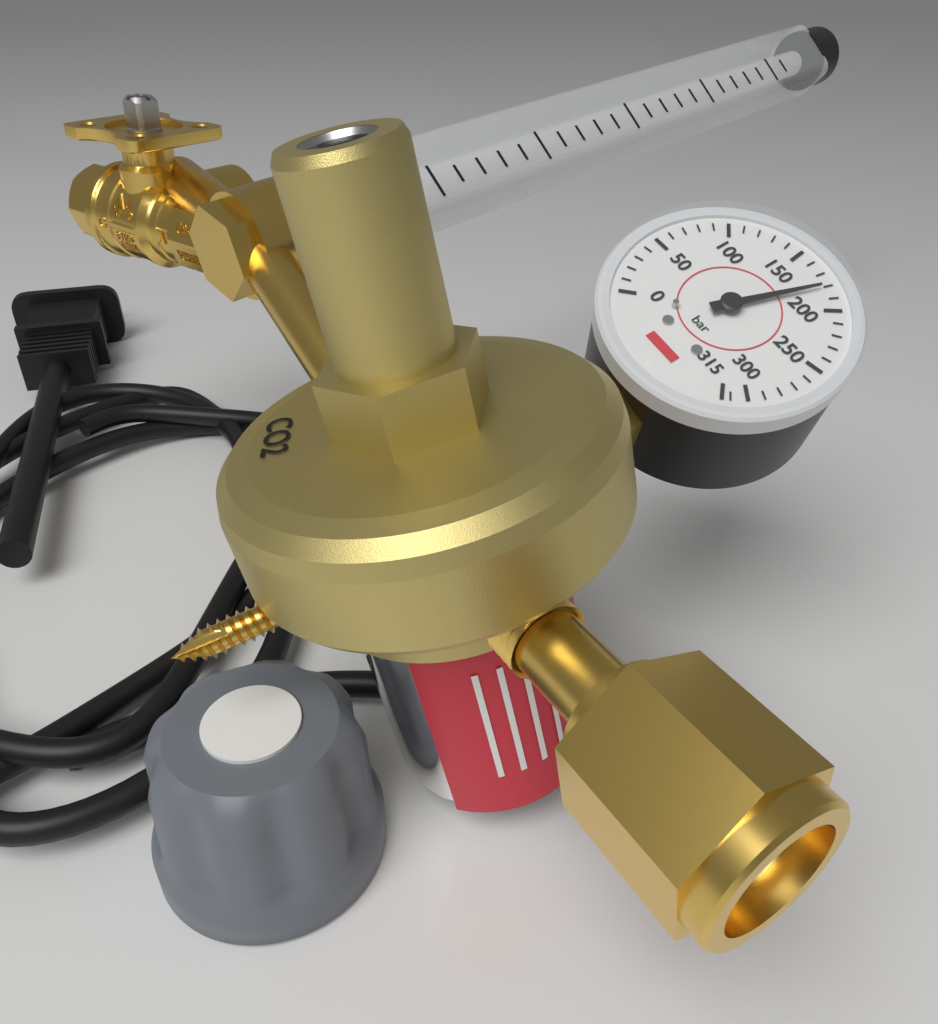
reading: 180 bar
